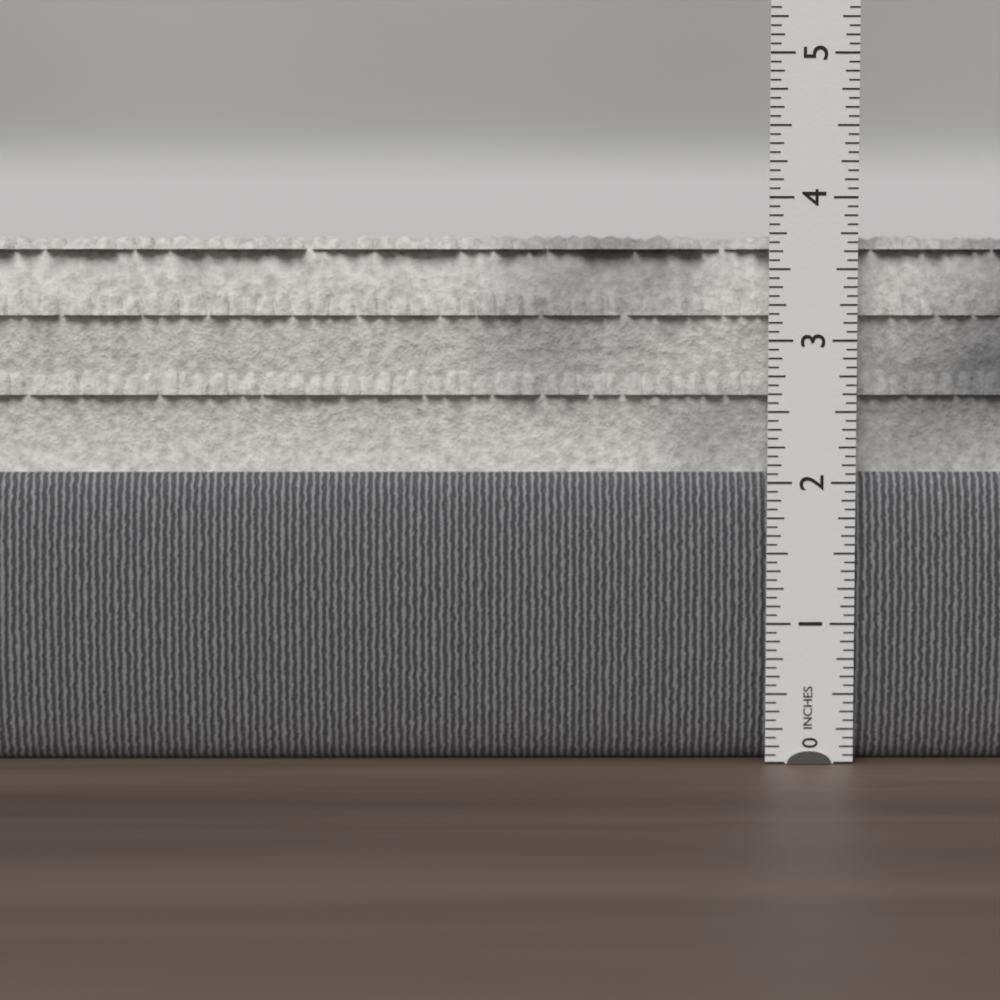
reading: 3.7500 in
